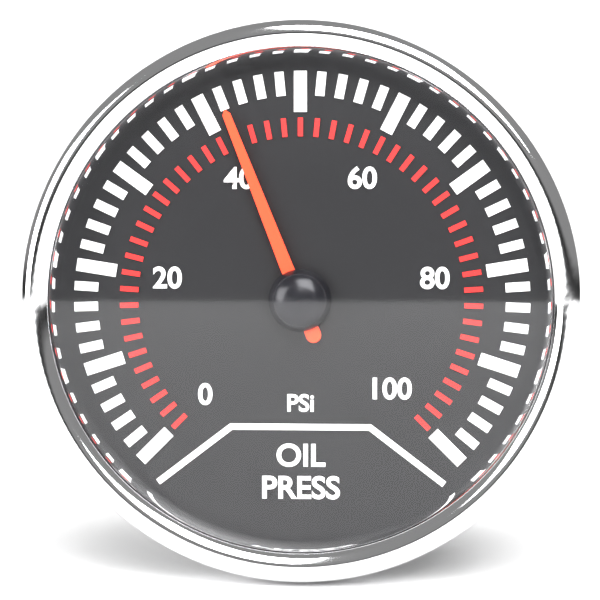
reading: 42 psi
